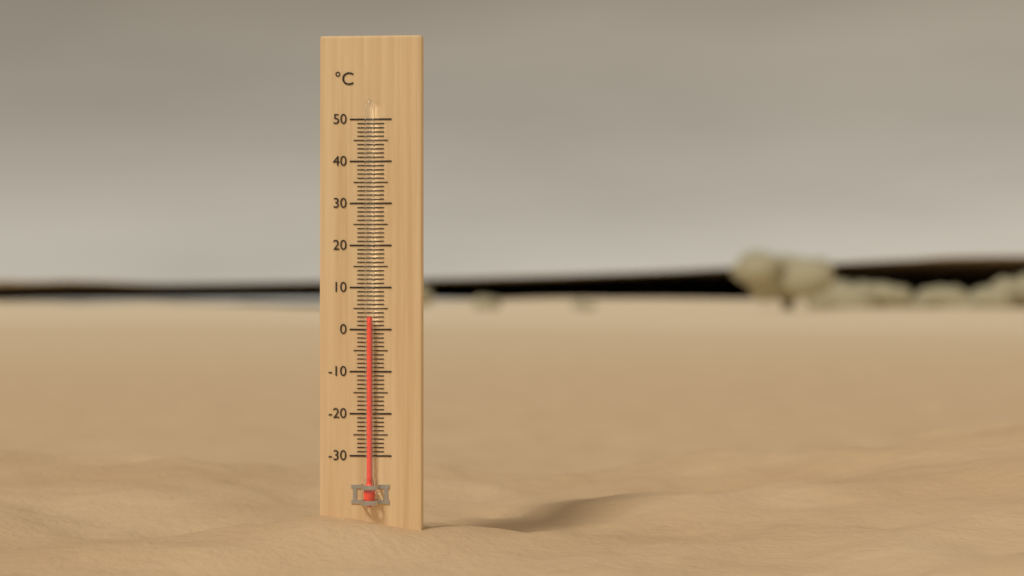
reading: 3 °C
